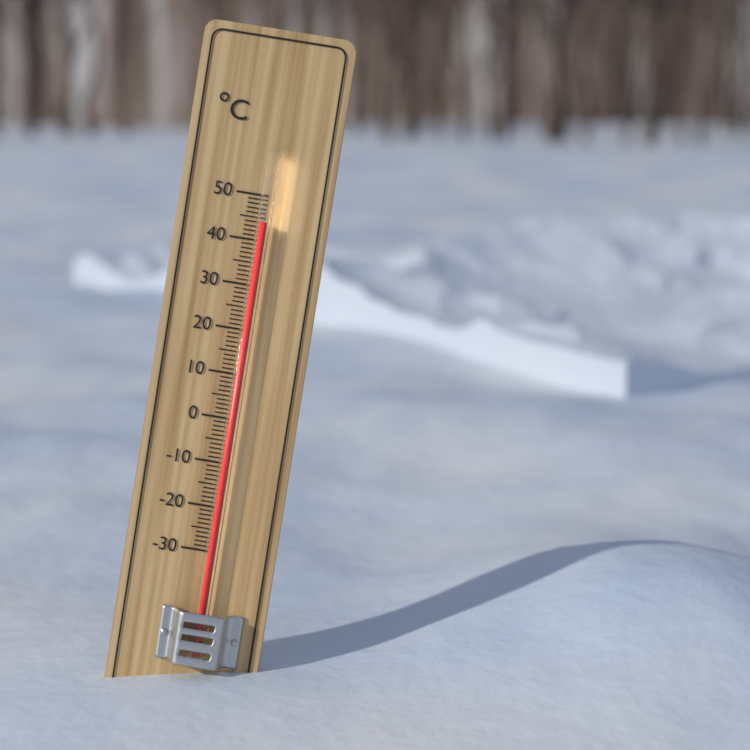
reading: 44 °C
